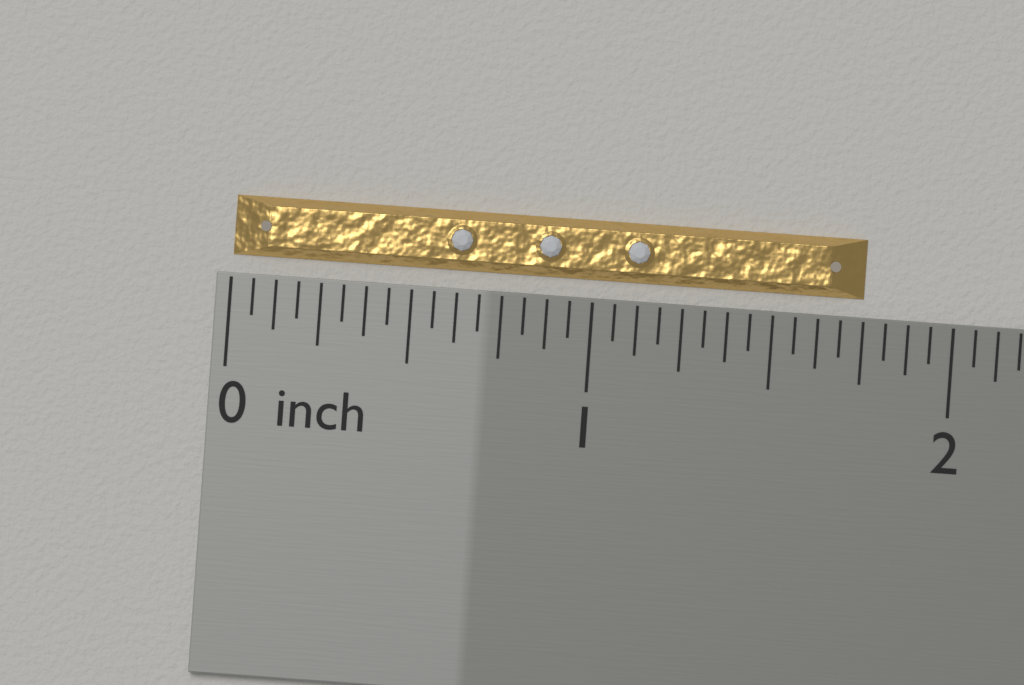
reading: 1.7500 inch
